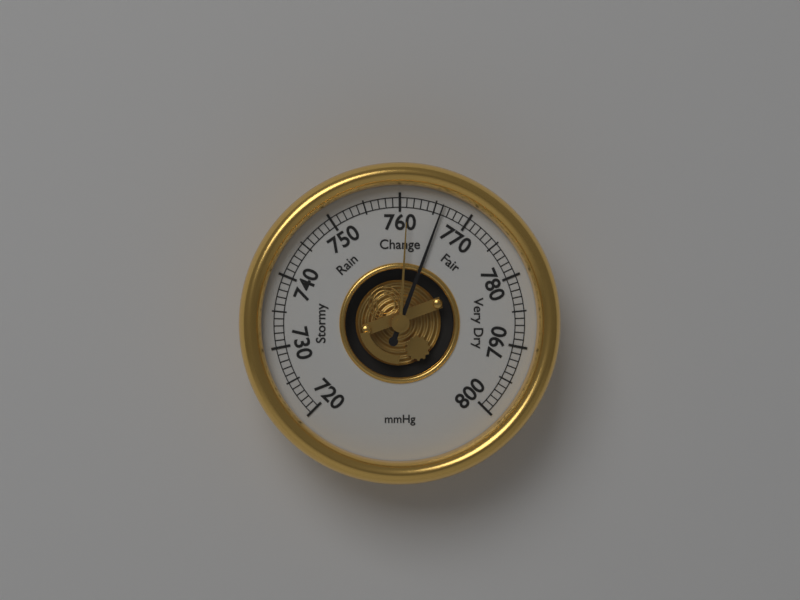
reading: 766 mmHg
